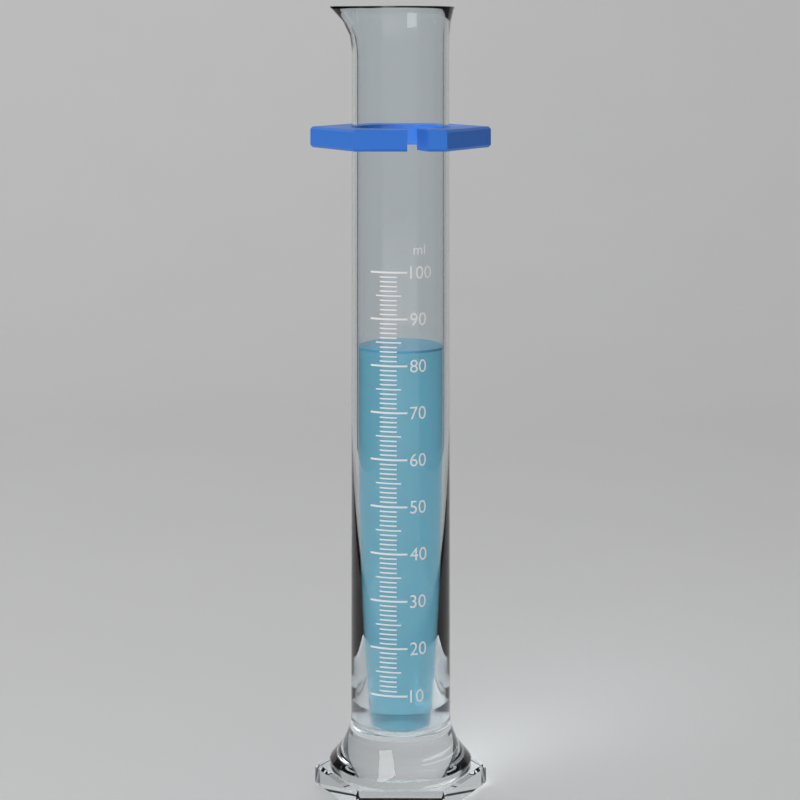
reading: 83 ml
